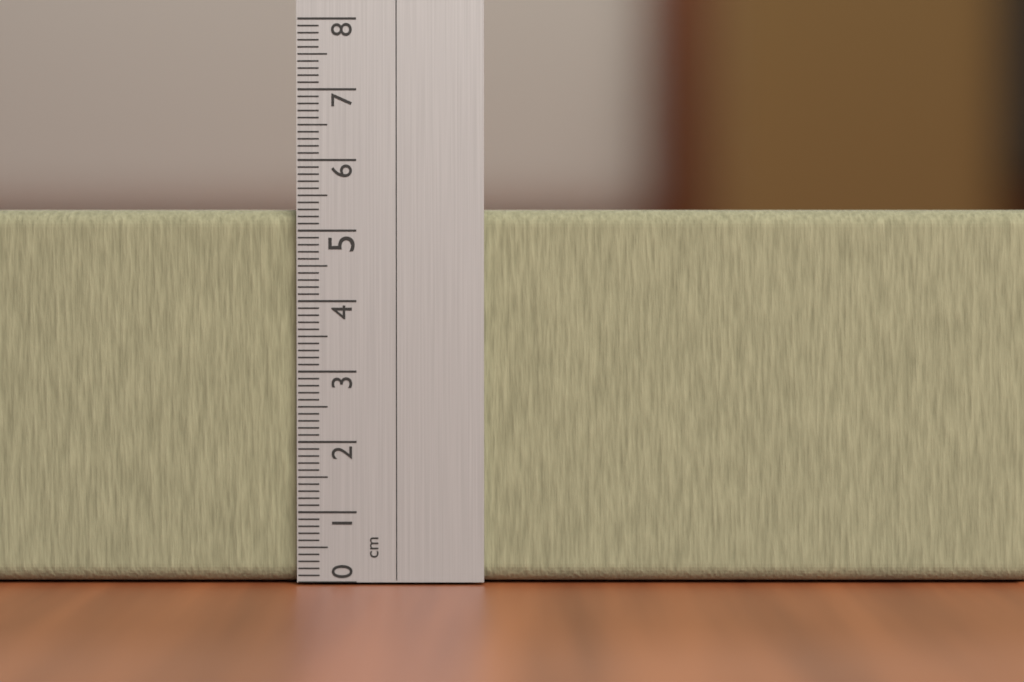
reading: 5.3 cm
